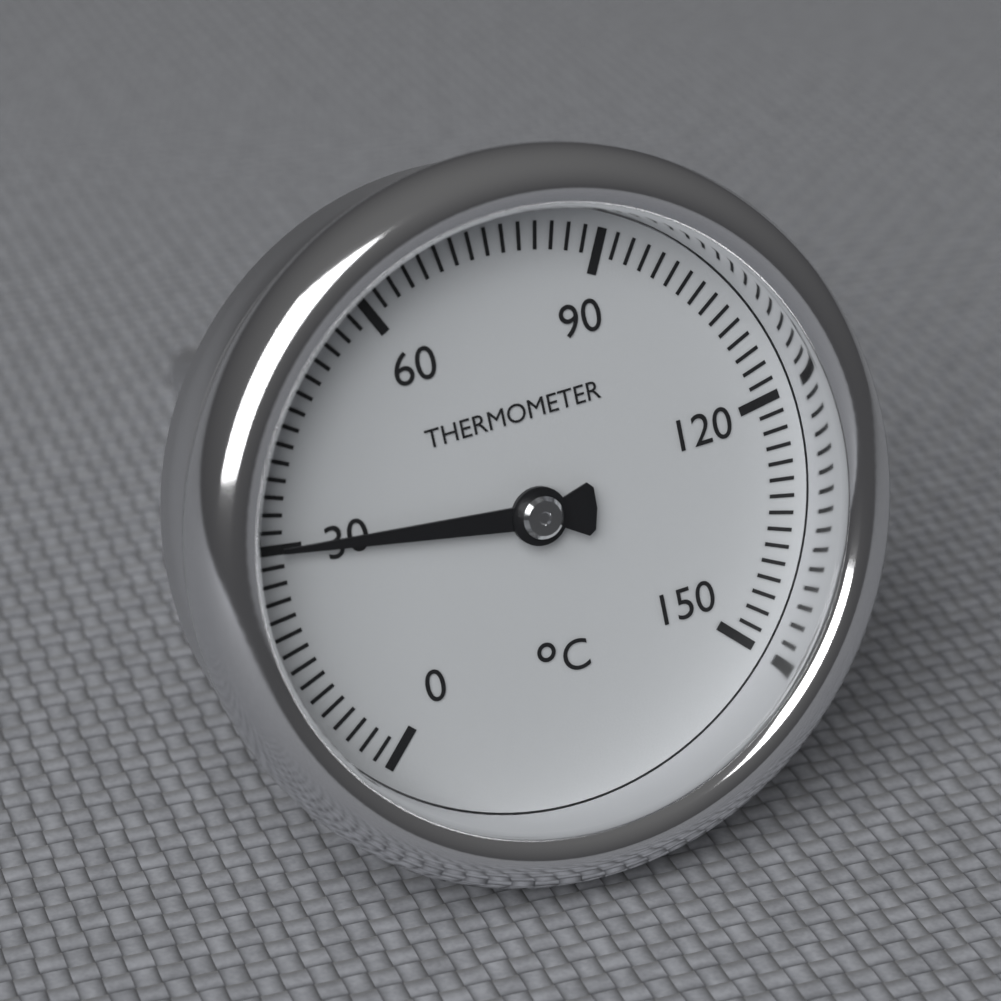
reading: 30 °C
